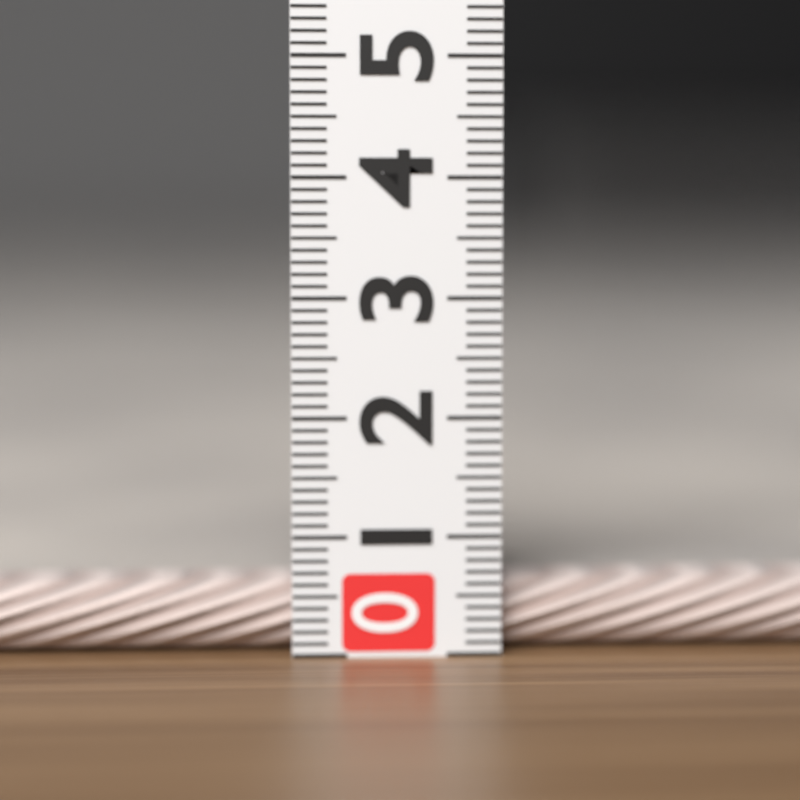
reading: 0.6 (no unit)
